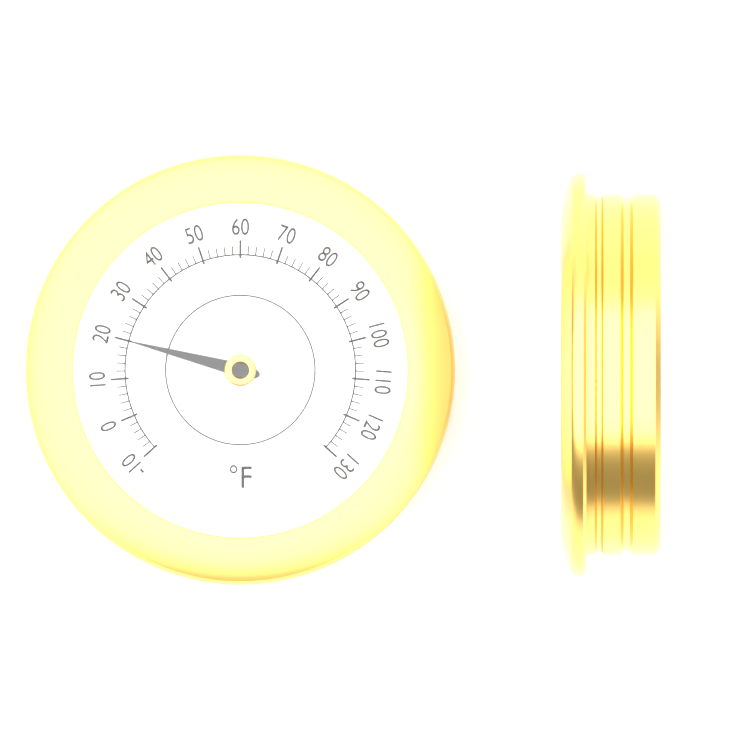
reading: 20 °F
